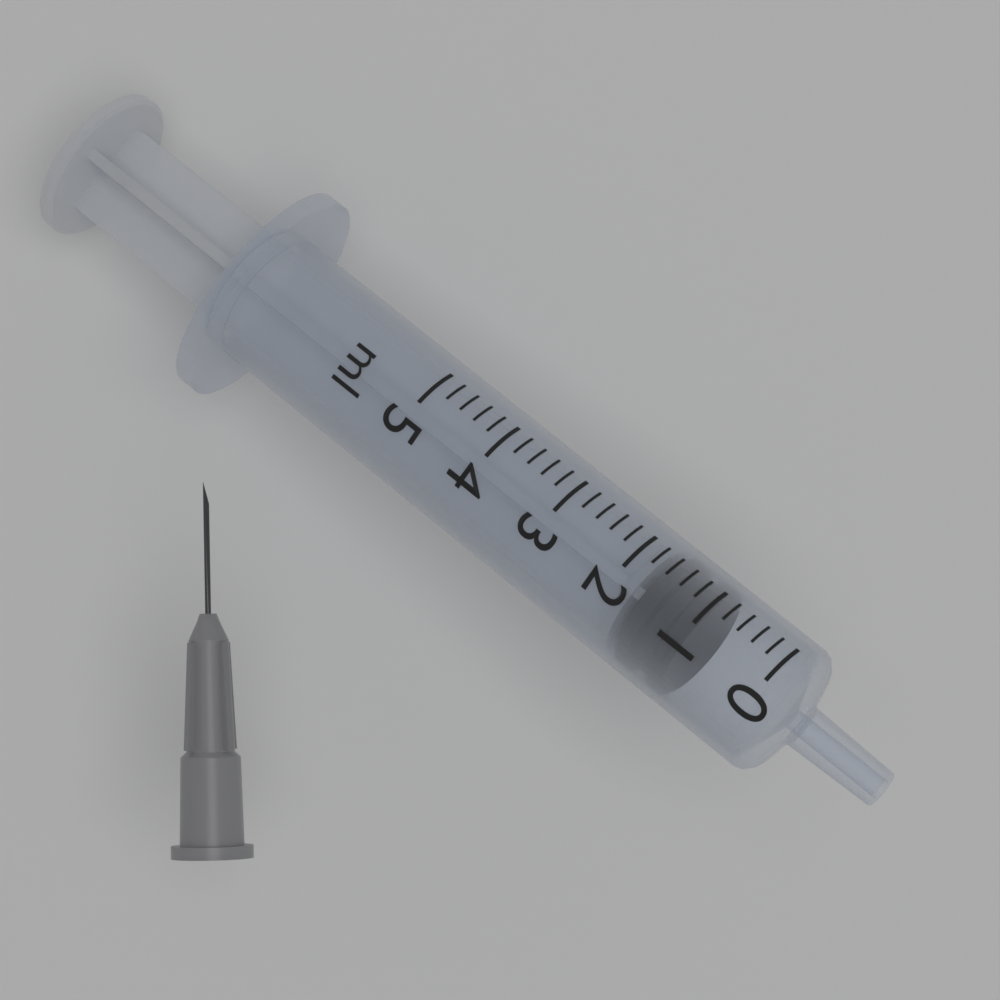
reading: 1.0 ml
